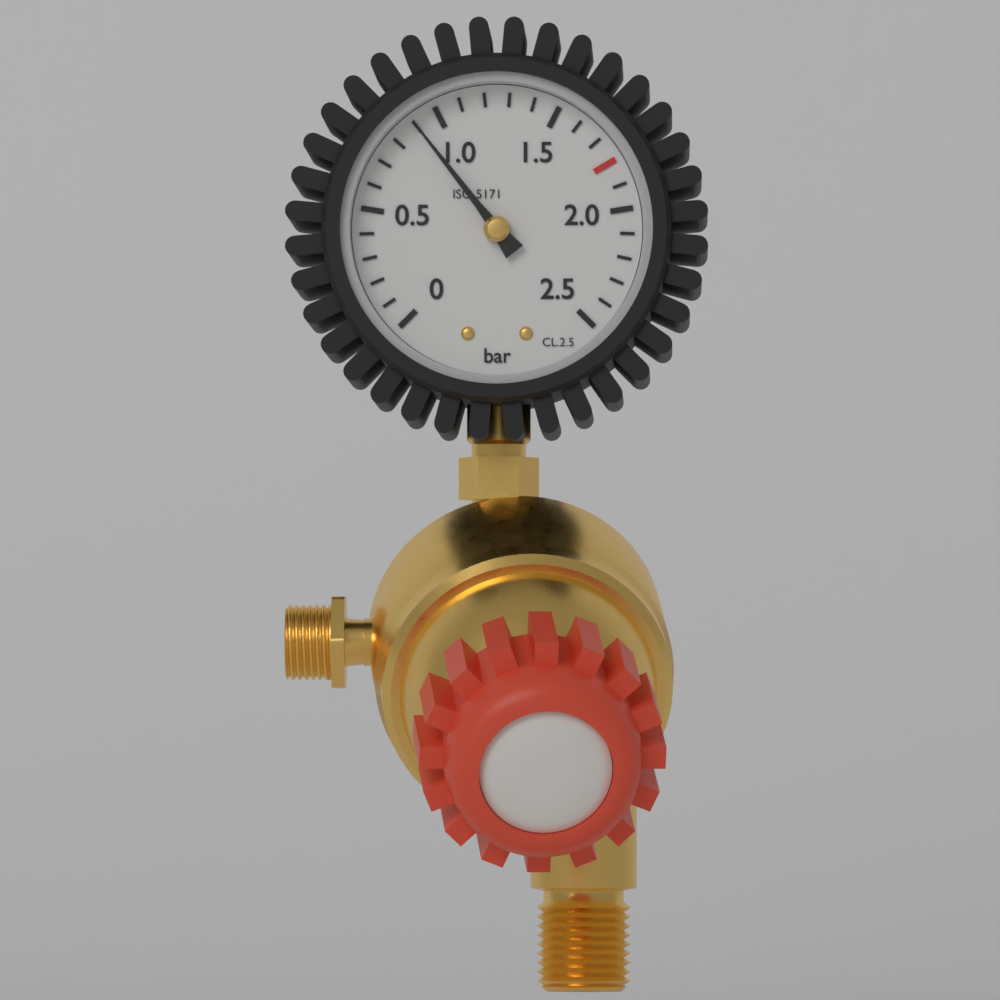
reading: 0.9 bar
